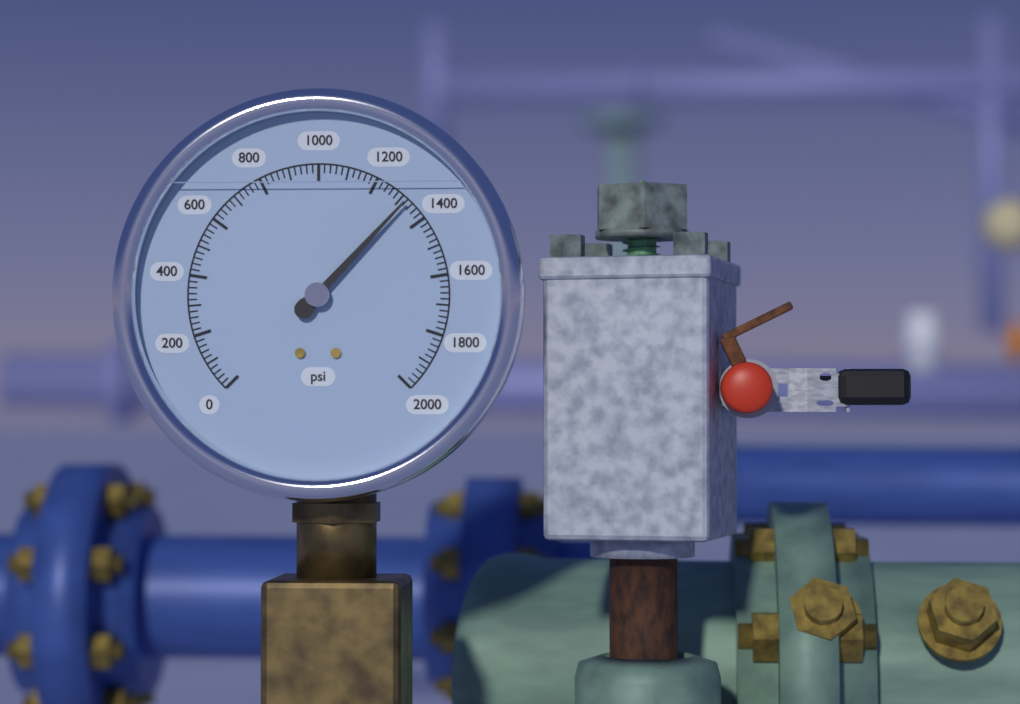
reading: 1320 psi
